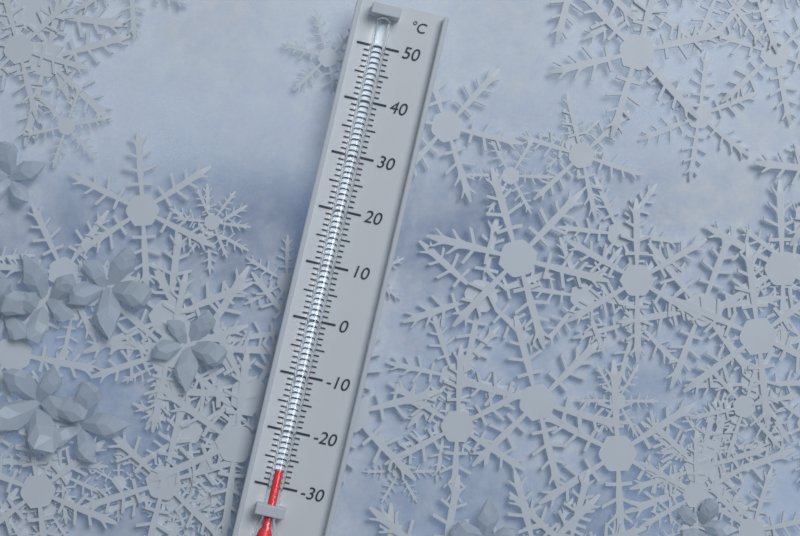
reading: -27 °C
